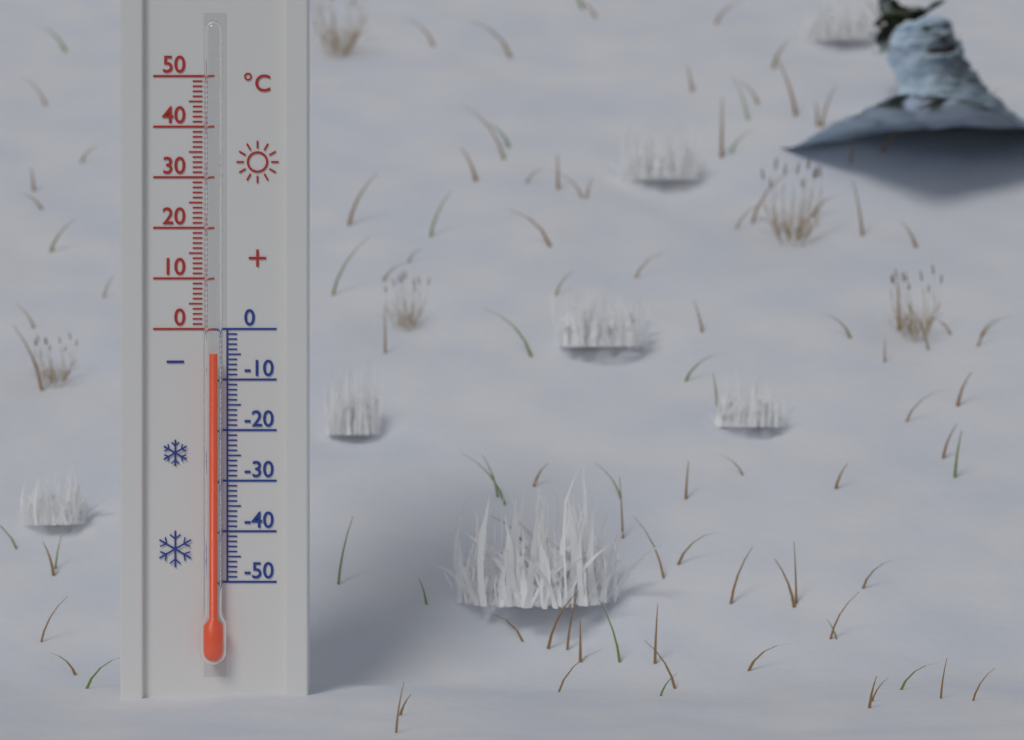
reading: -5 °C
